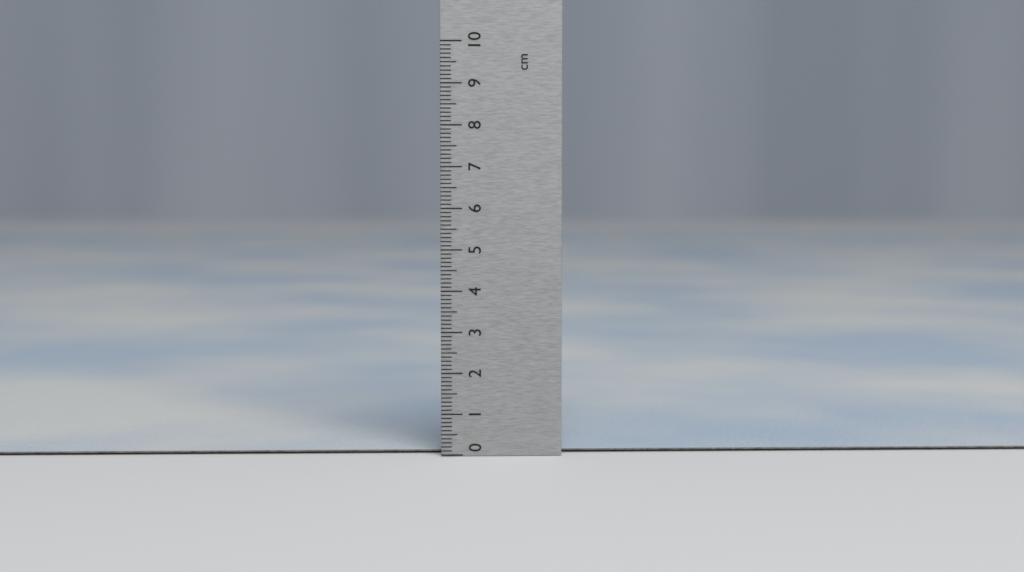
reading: 0.1 cm
